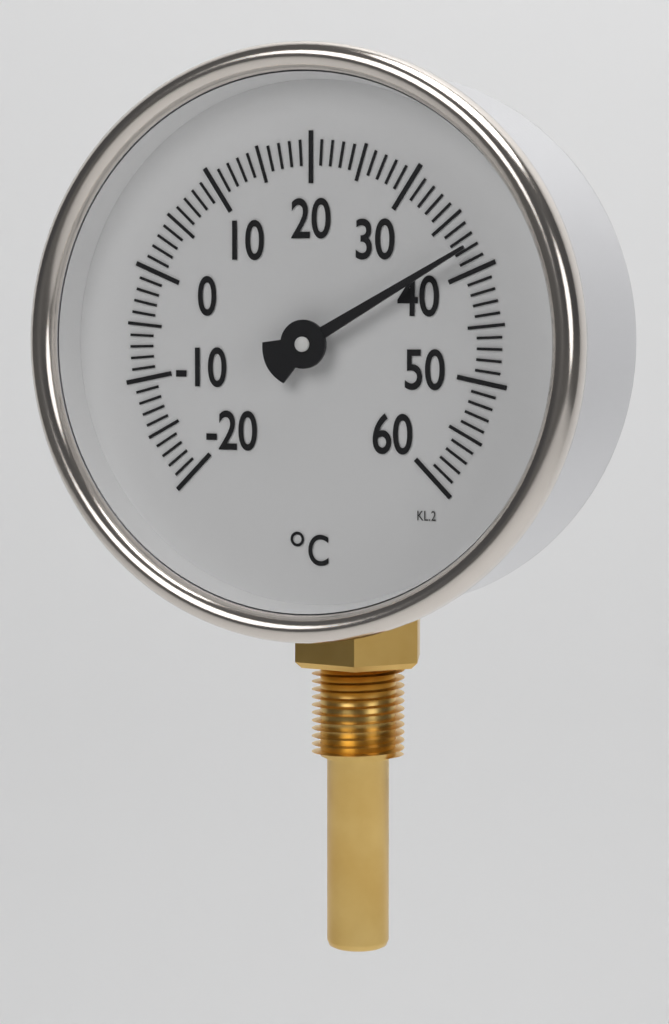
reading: 38 °C
